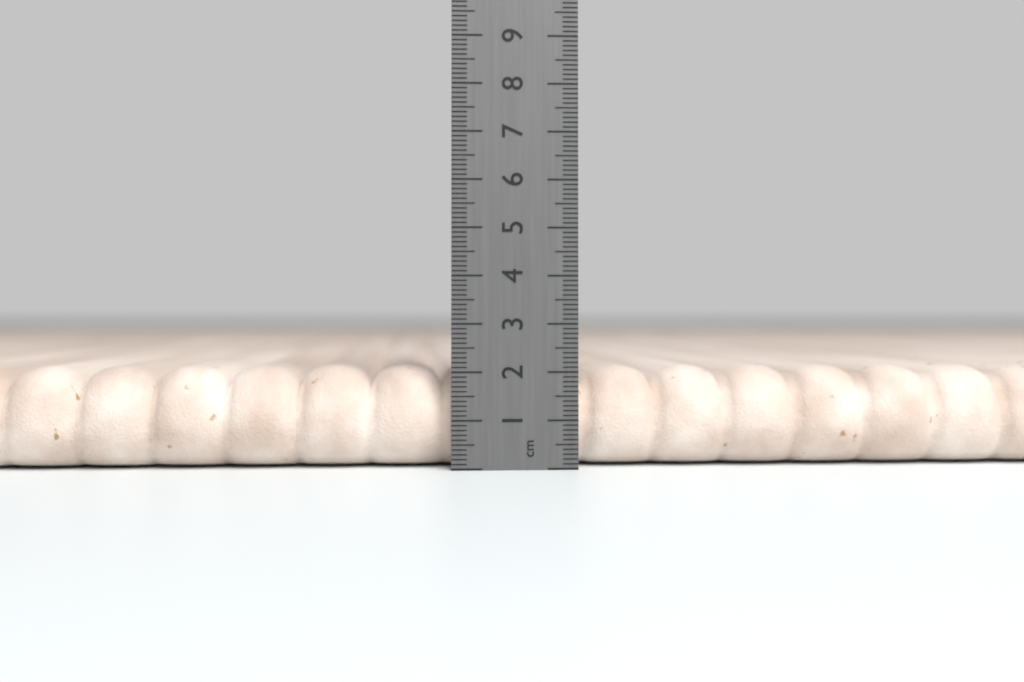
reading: 2.1 cm
